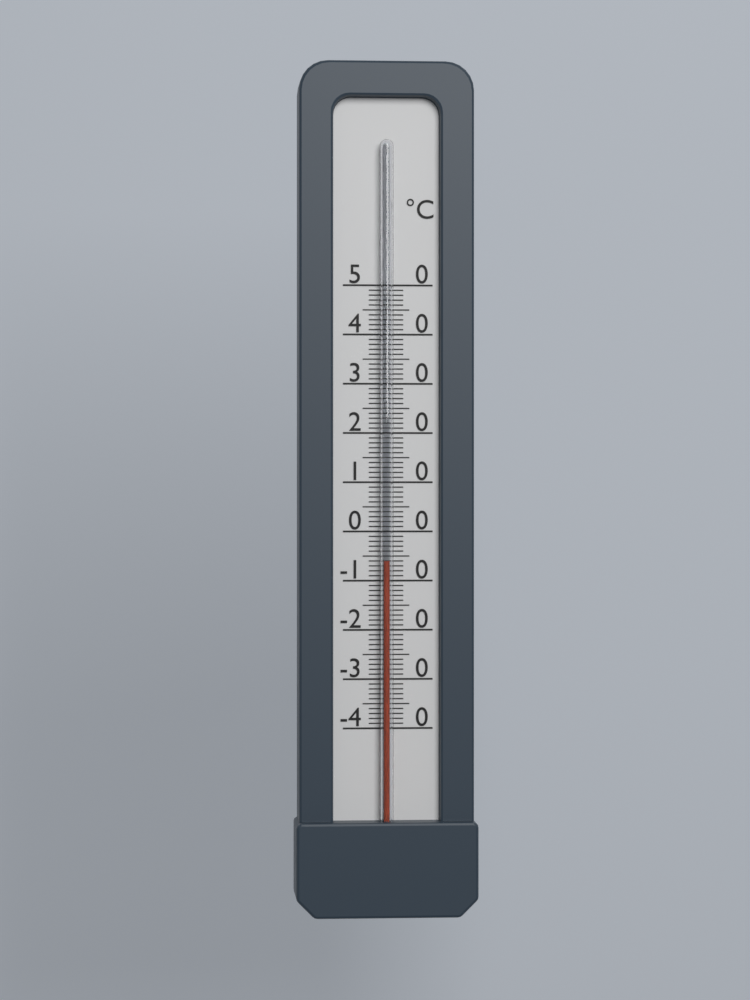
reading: -6 °C
